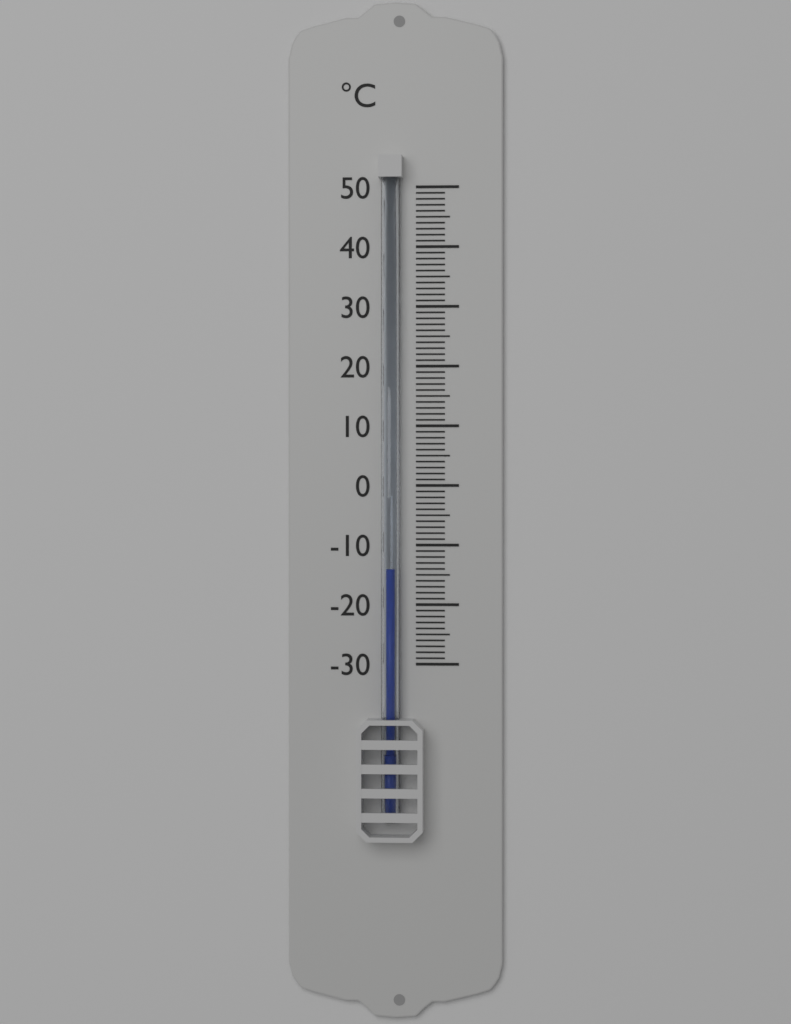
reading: -14 °C
